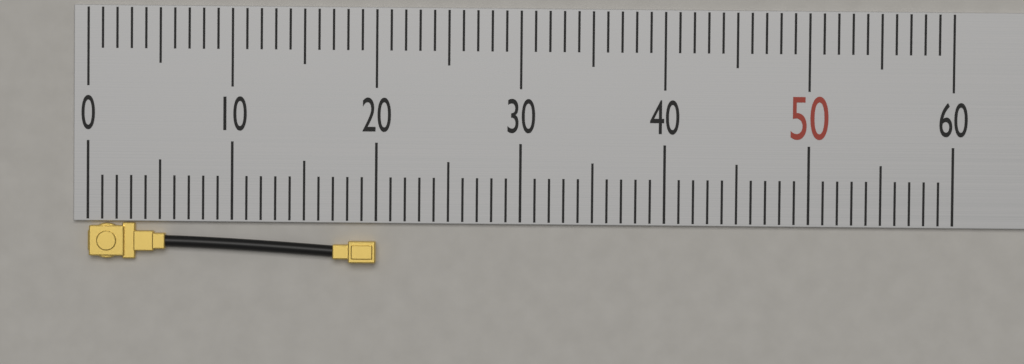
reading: 20 (no unit)
